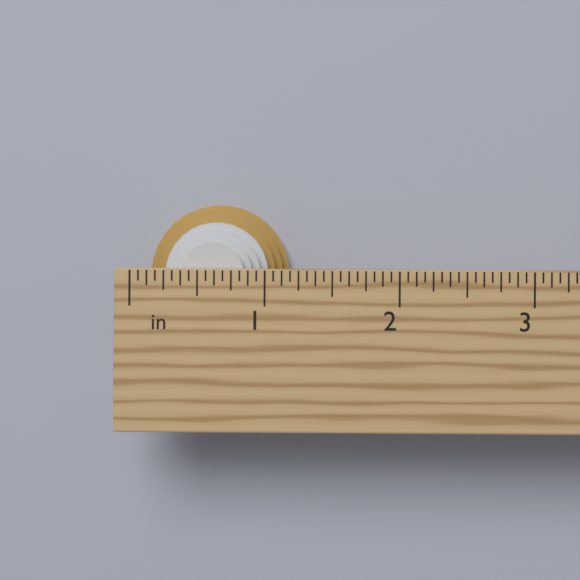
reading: 1.1875 in
